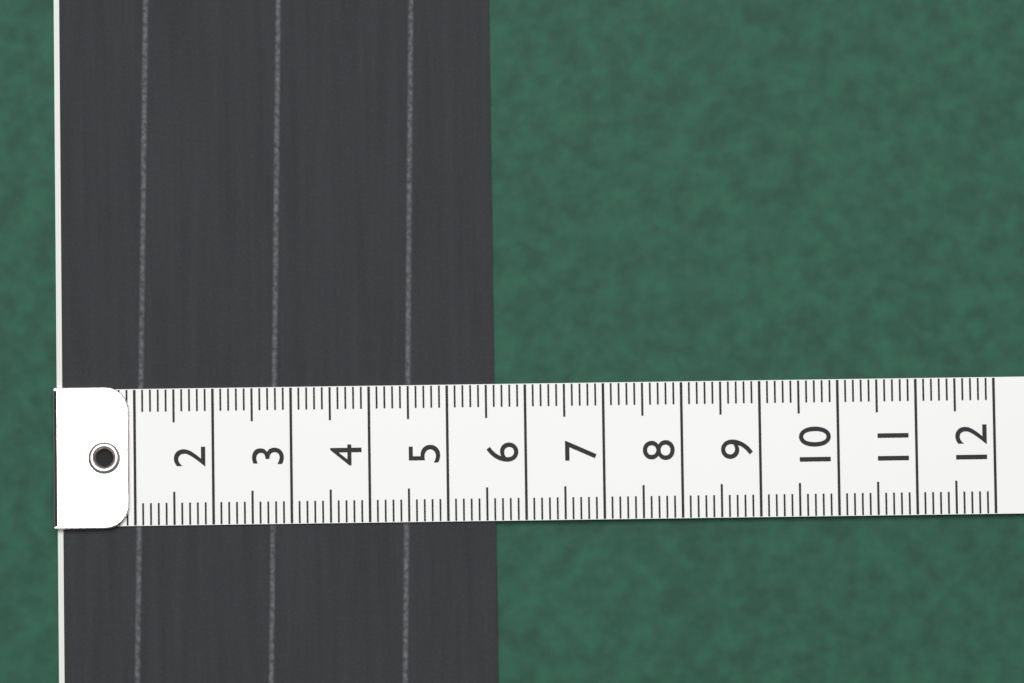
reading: 5.6 (no unit)
